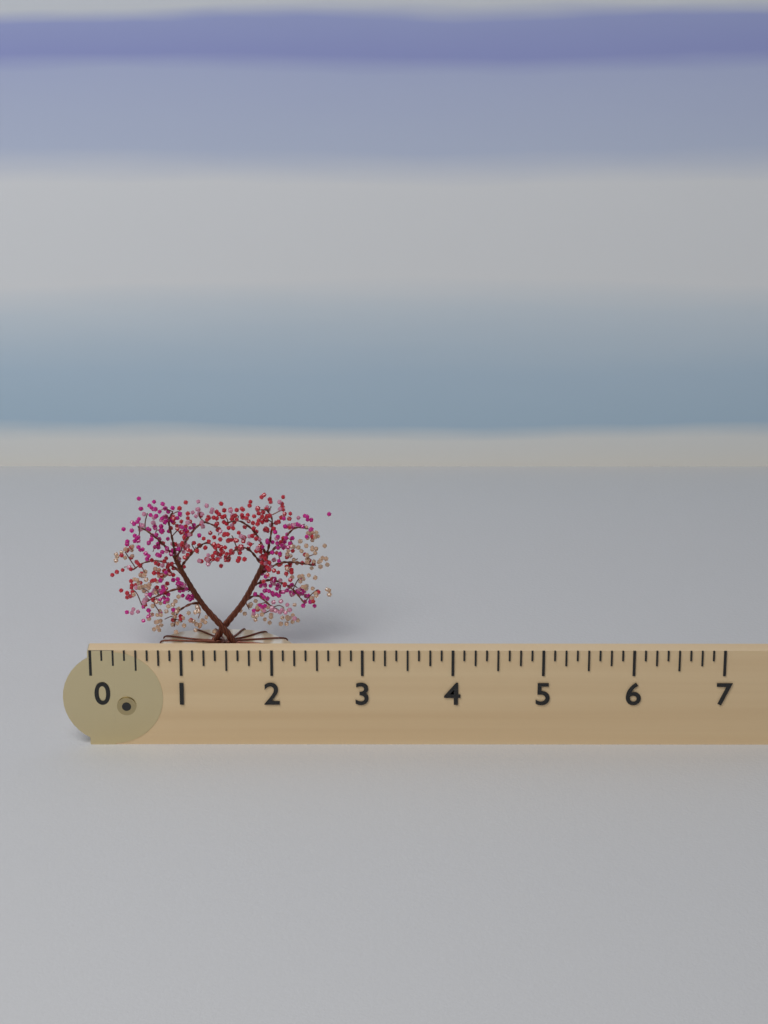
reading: 2.625 (no unit)
